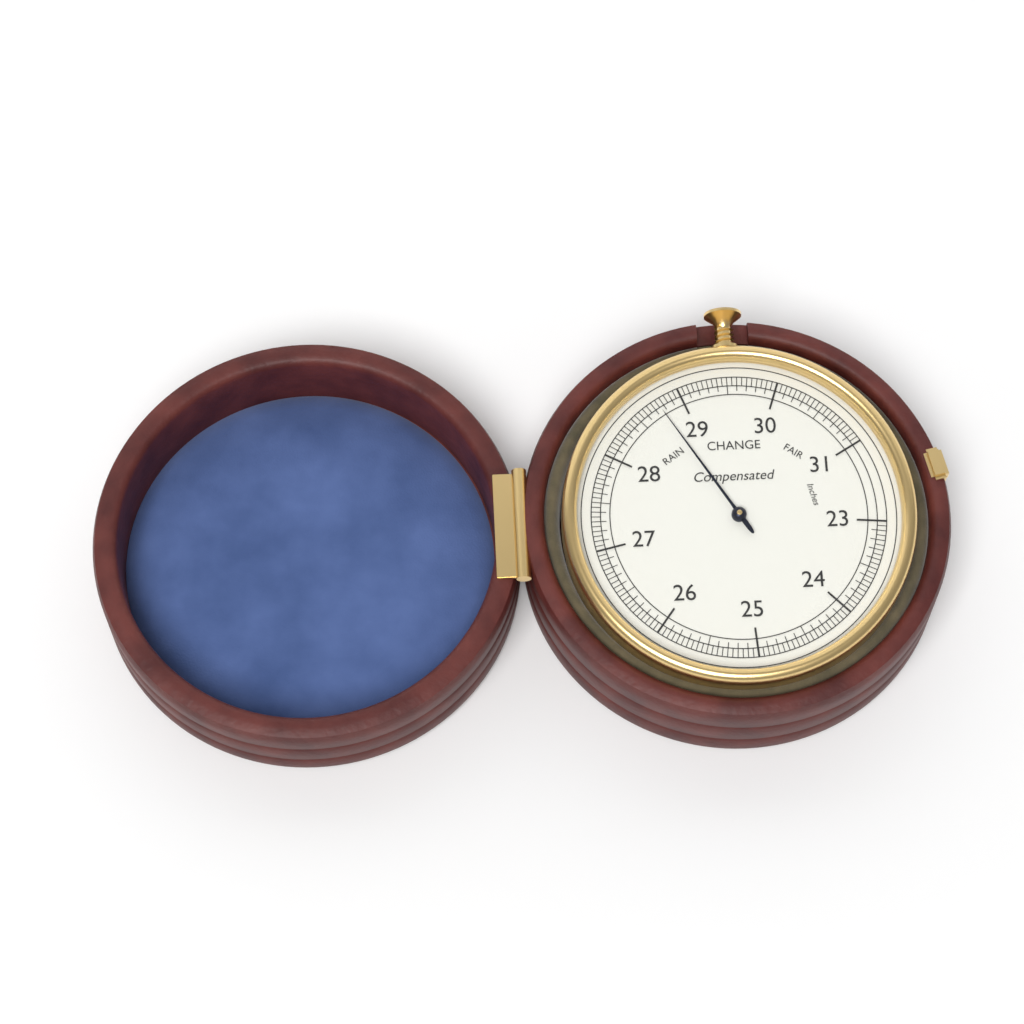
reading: 28.75 inches
